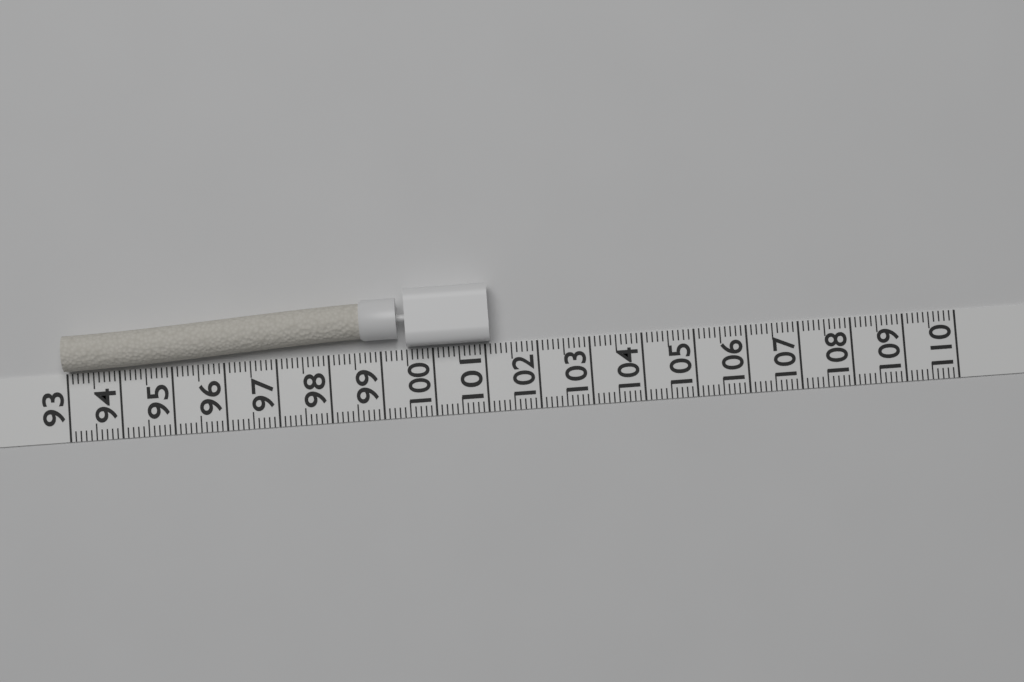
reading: 101.1 (no unit)
